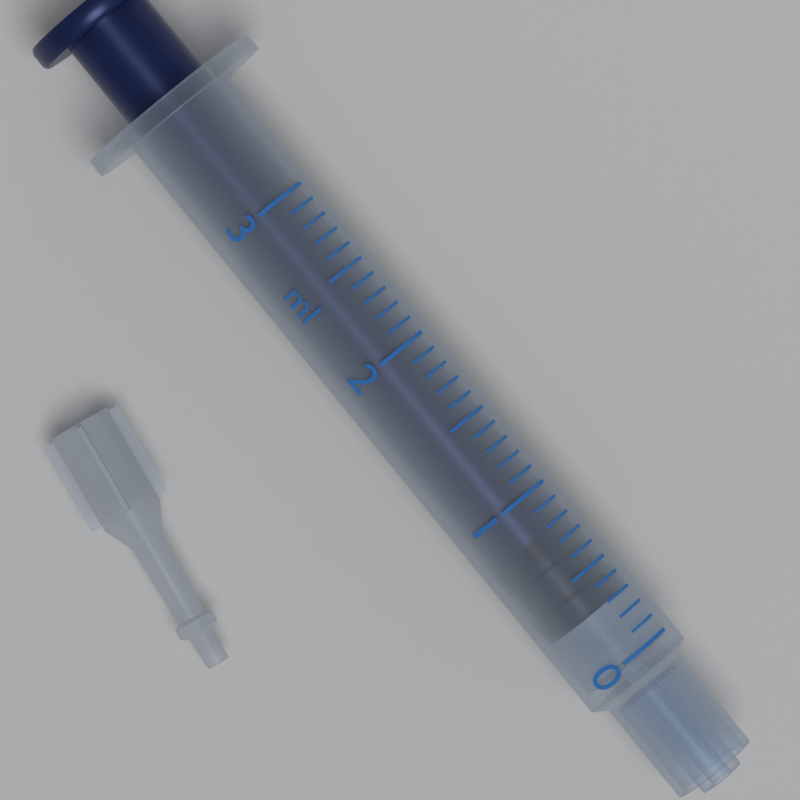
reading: 0.3 ml
